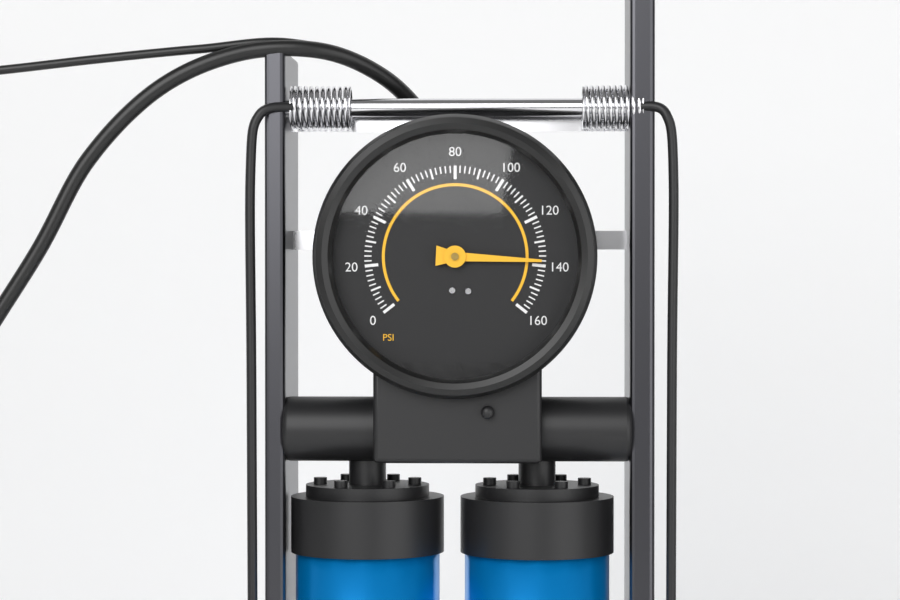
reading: 138 psi
